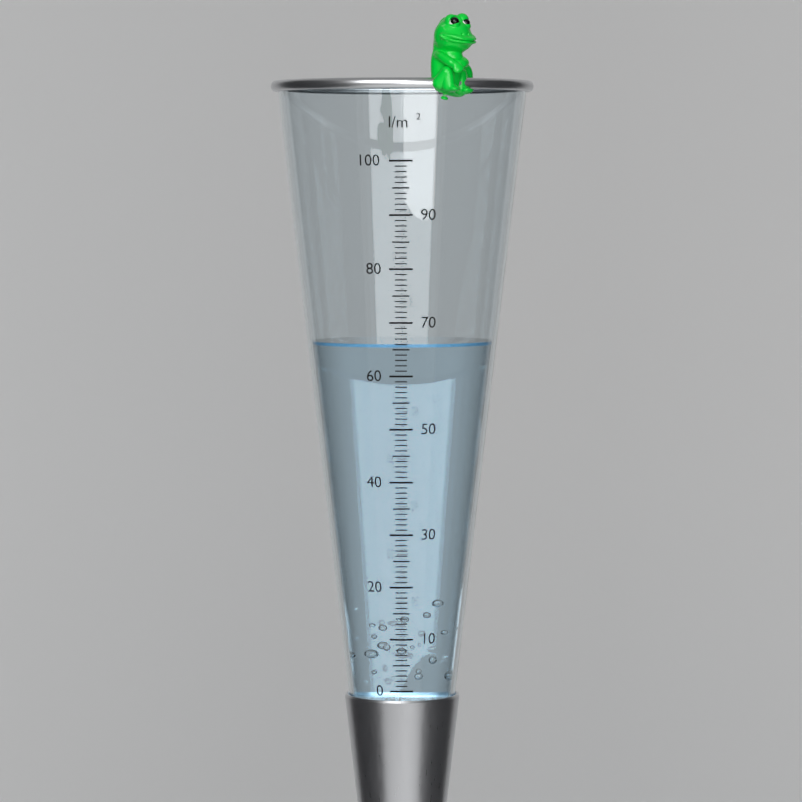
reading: 66 l/m²
